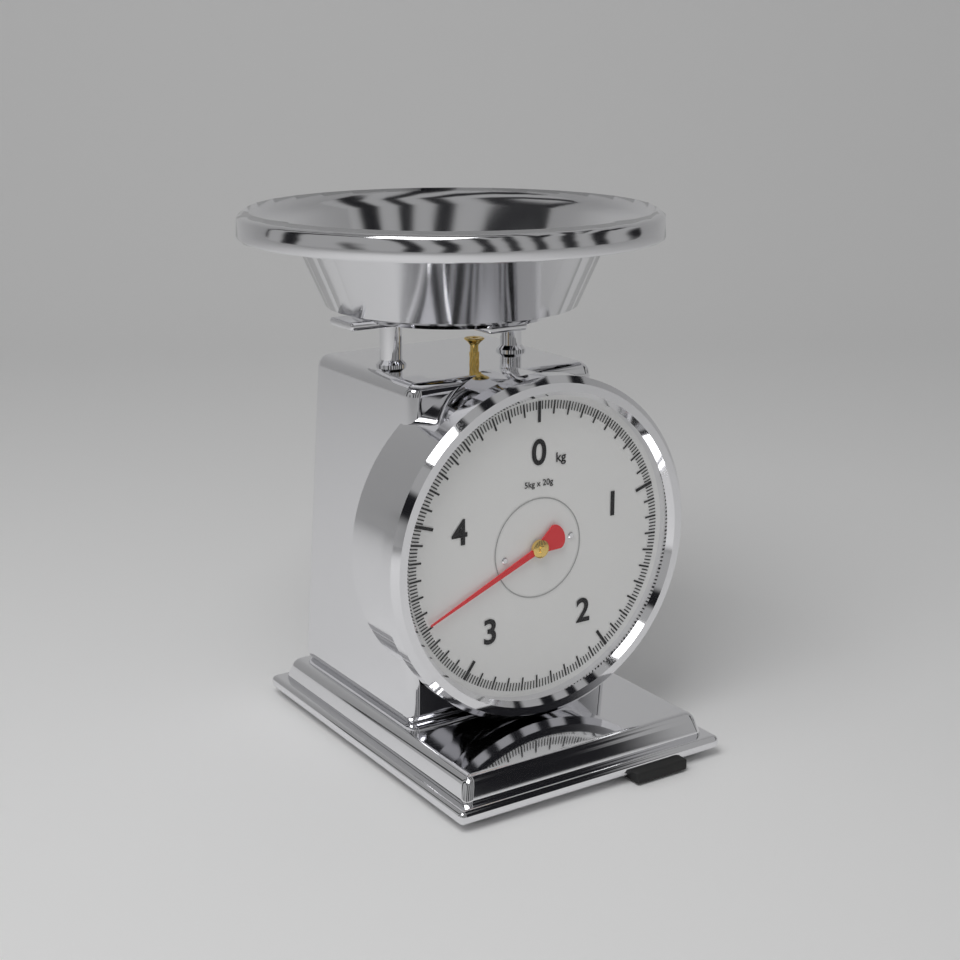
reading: 3.42 kg
